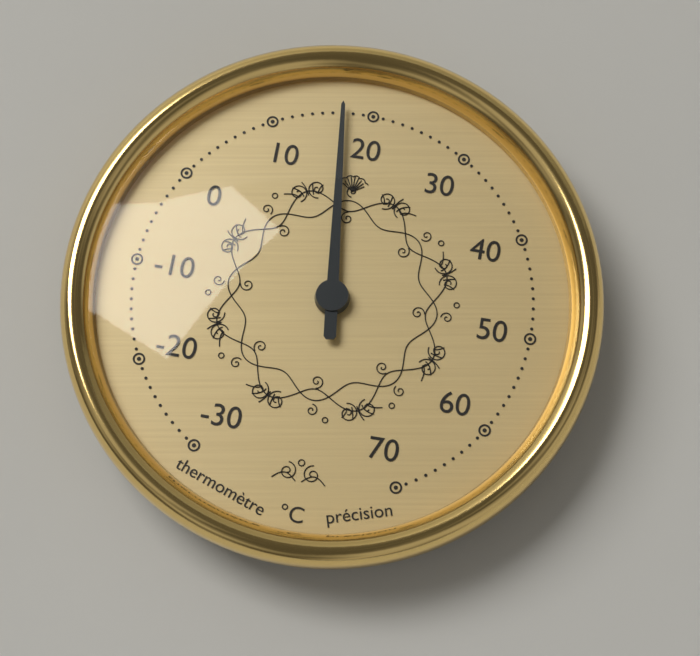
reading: 17 °C
